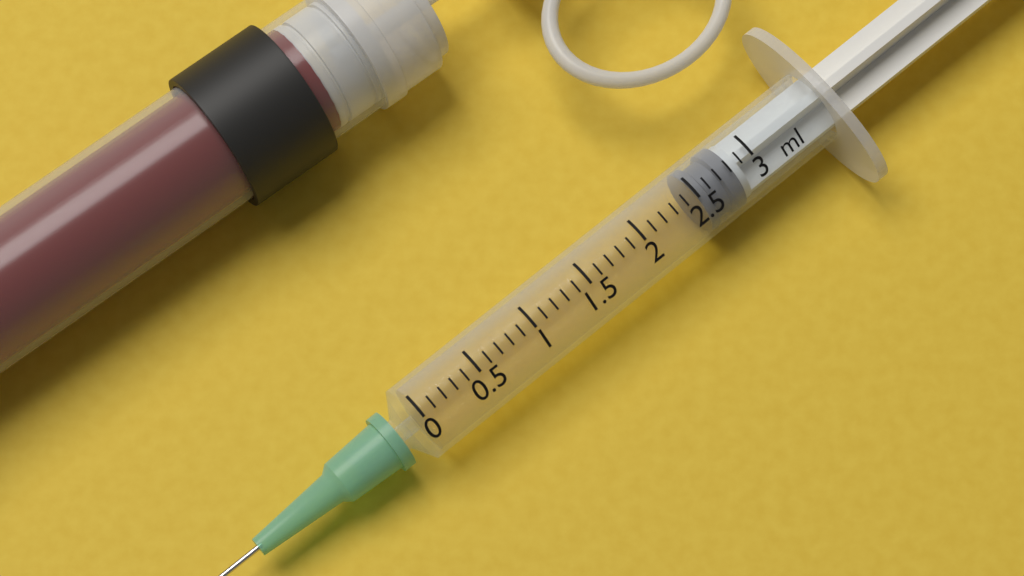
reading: 2.5 ml
